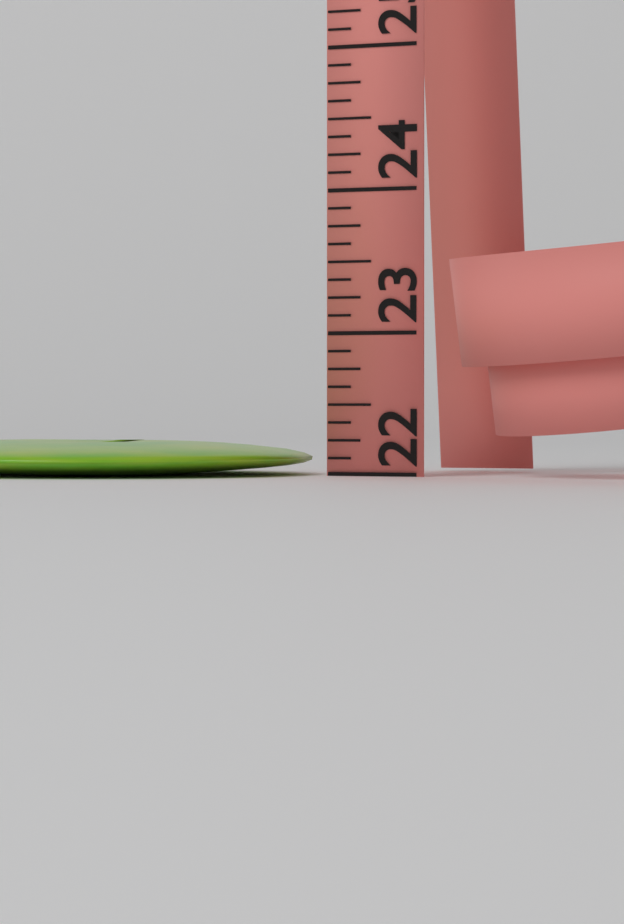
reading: 22.250 (no unit)
